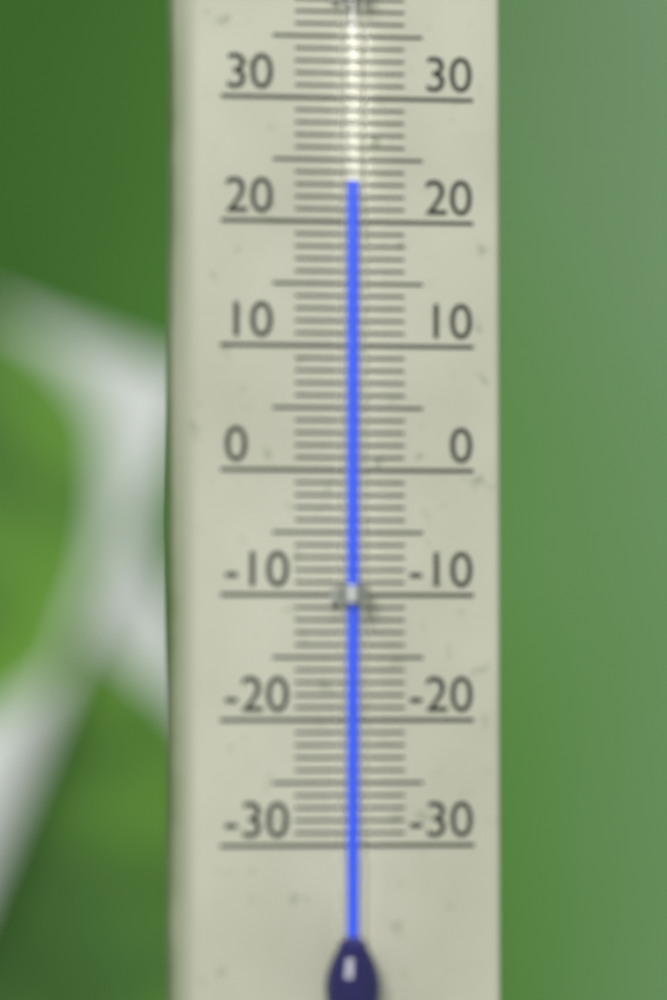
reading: 23 °C
